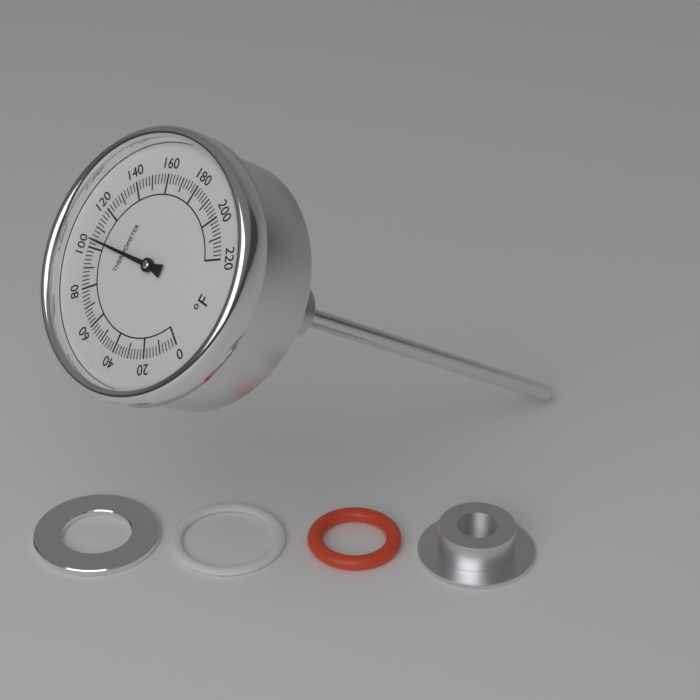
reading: 104 °F
